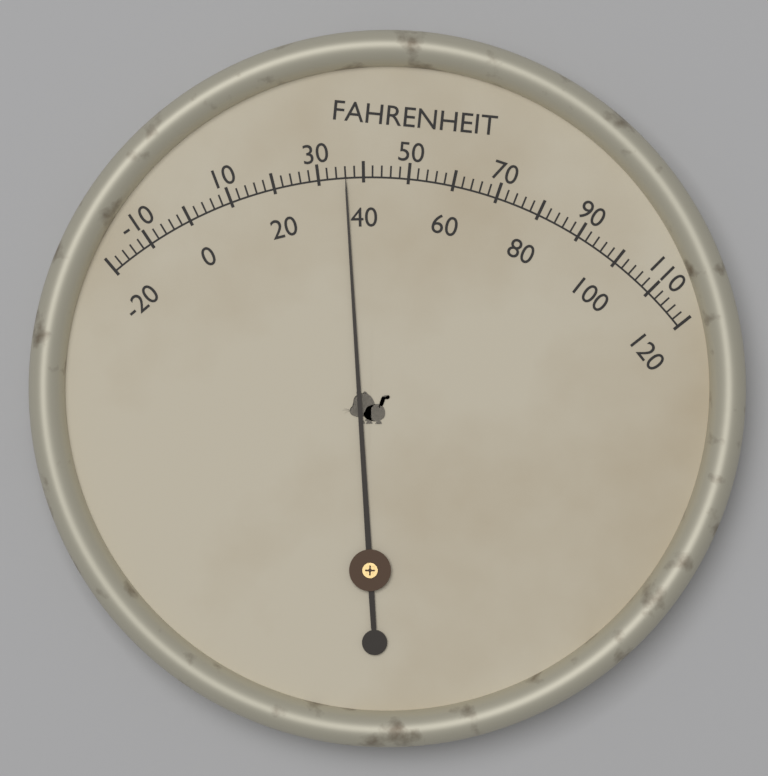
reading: 36 °F
